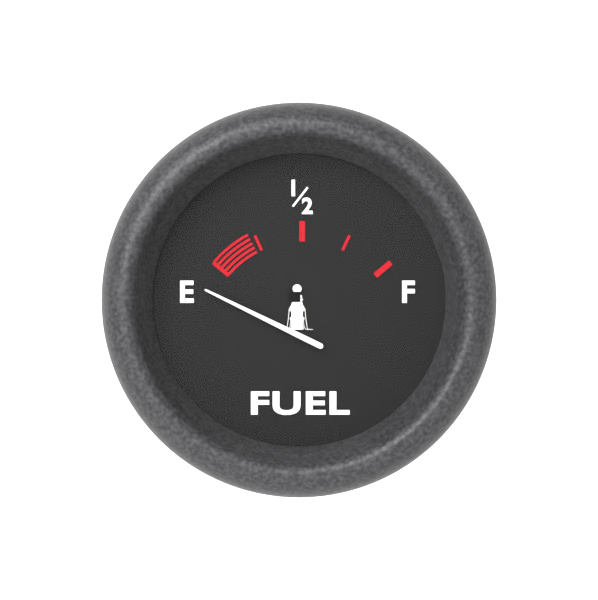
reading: -0.14 (no unit)
